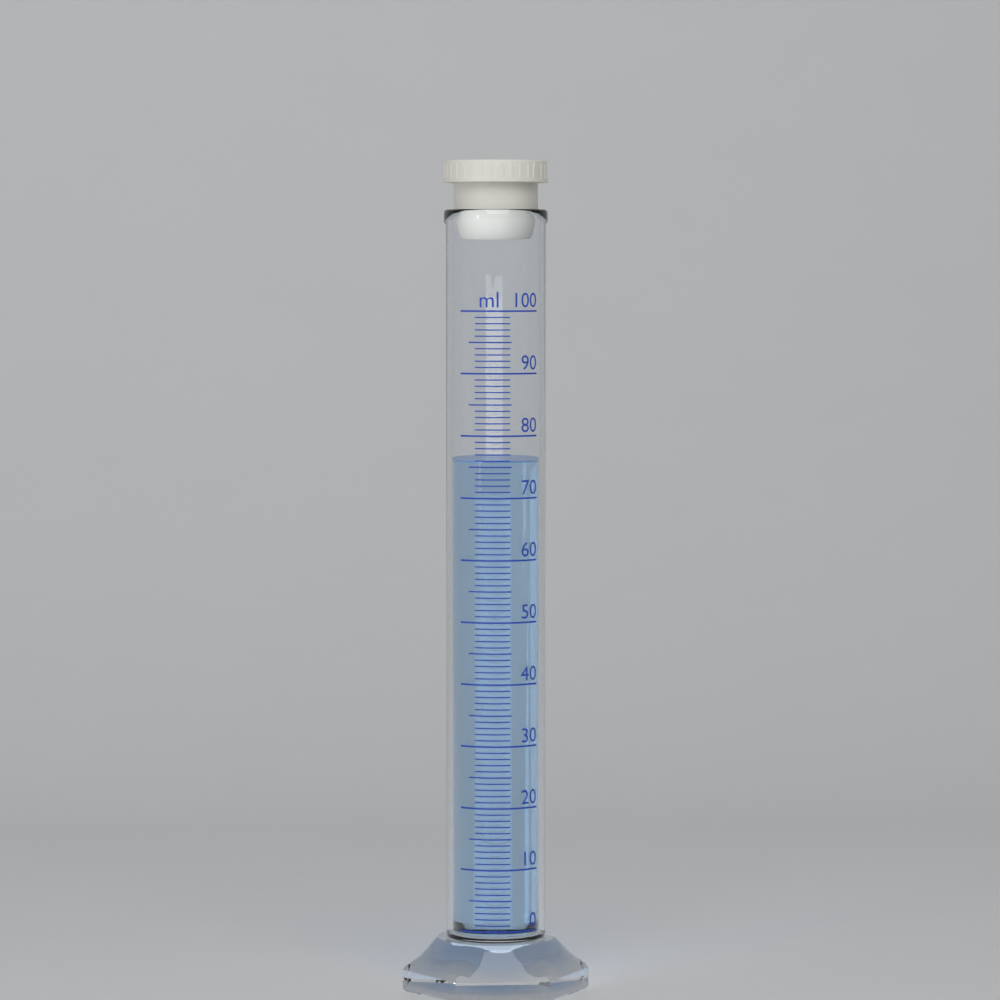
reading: 76 ml
